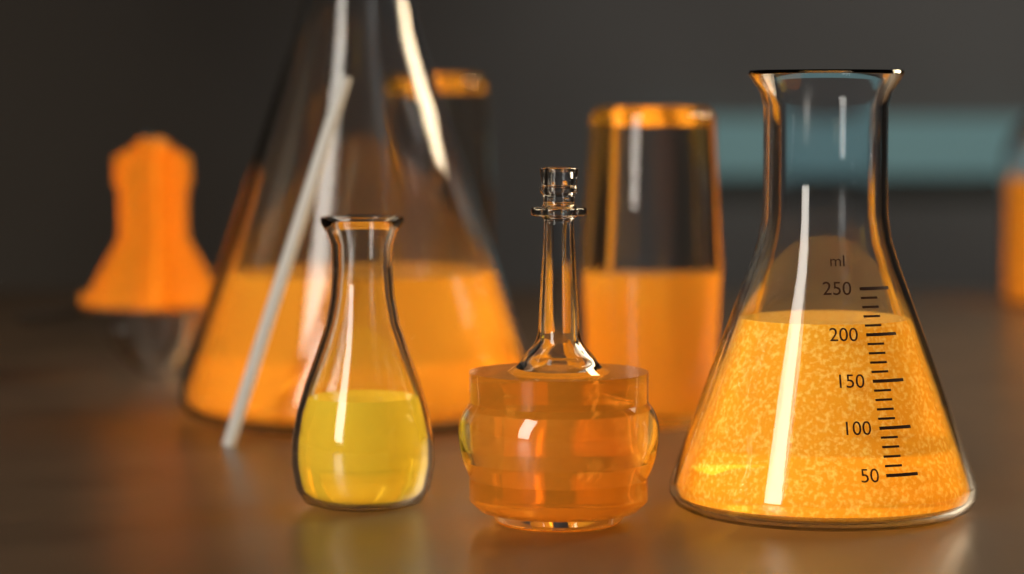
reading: 210 ml
